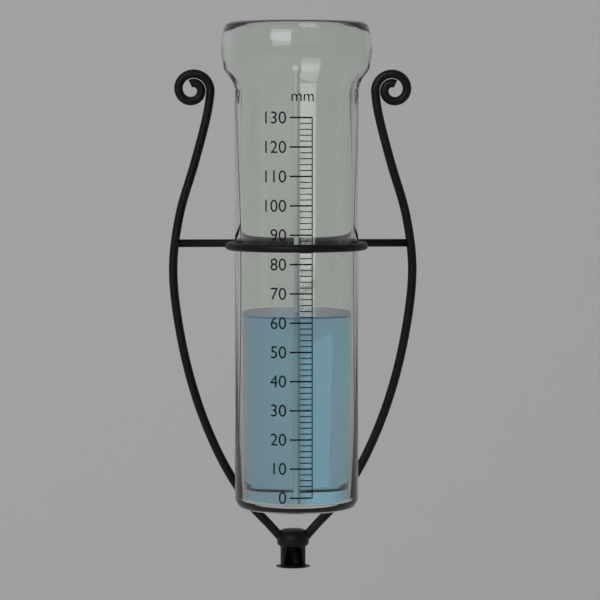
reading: 62 mm
